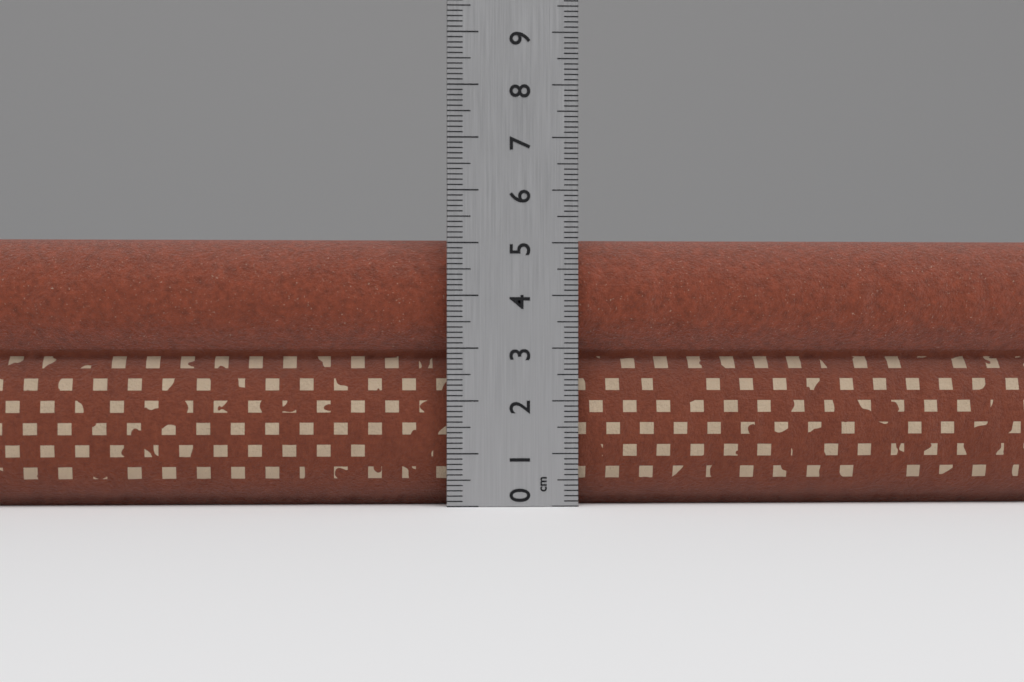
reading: 5.1 cm
